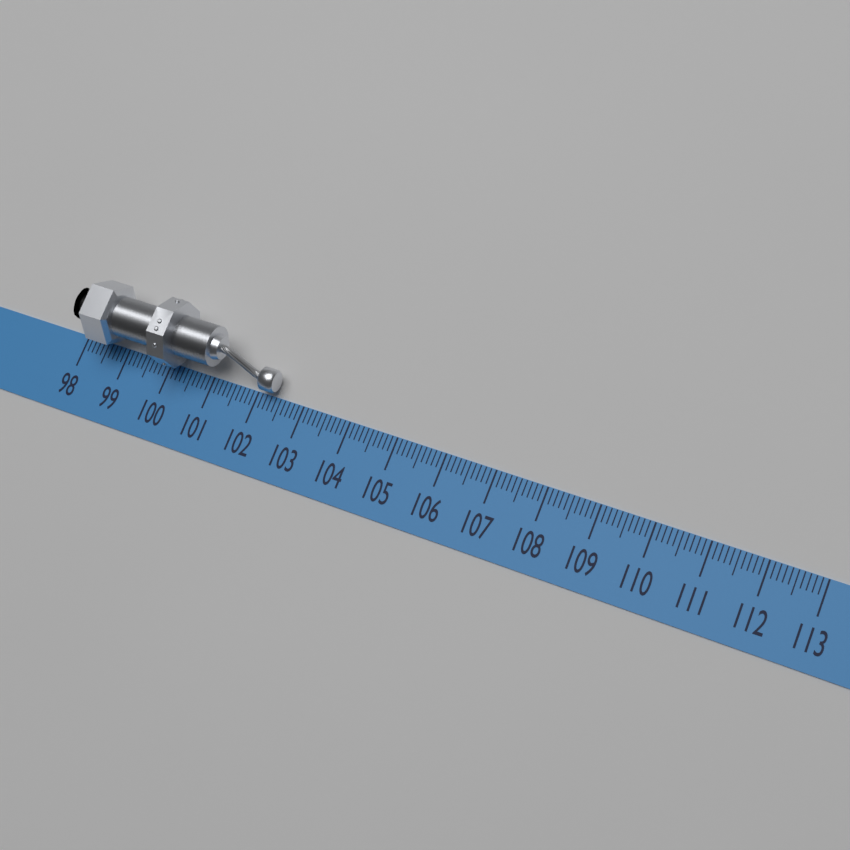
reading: 102.4 (no unit)
